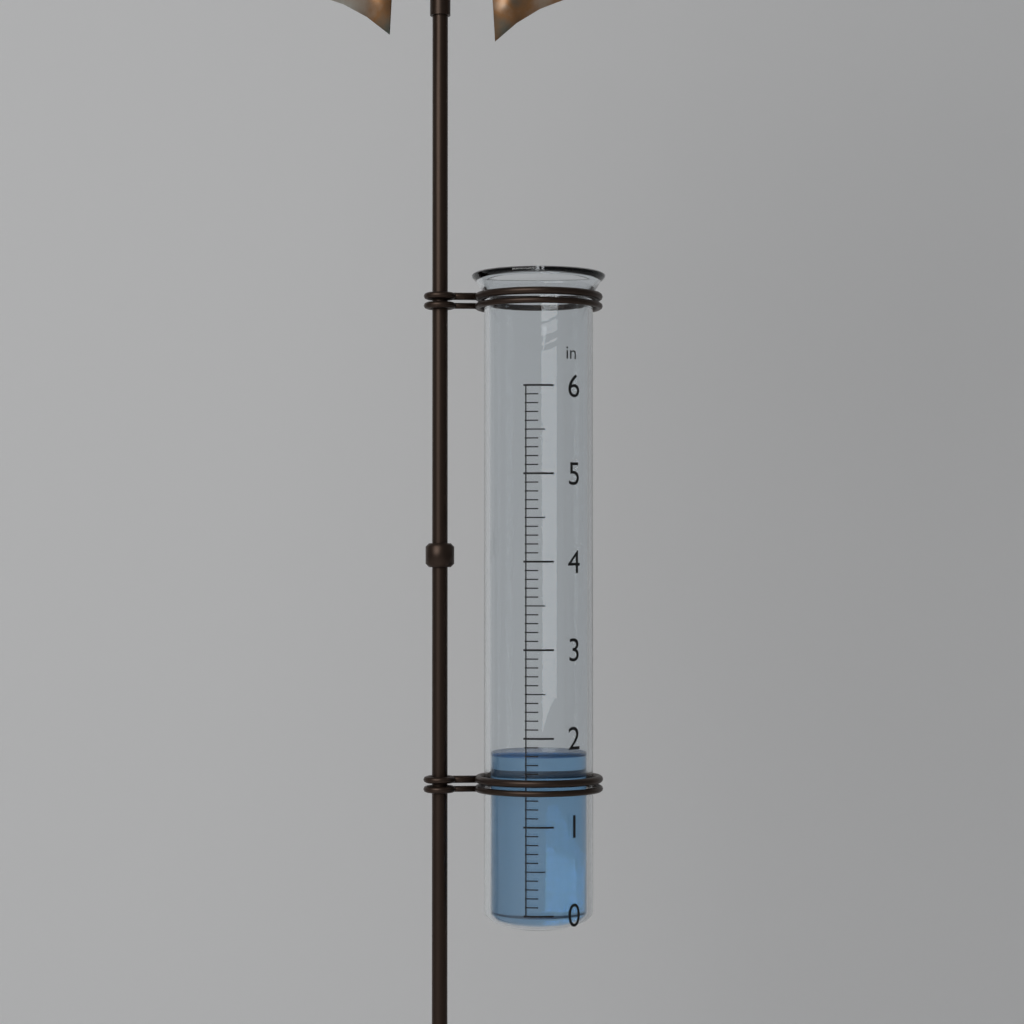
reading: 1.8 in
